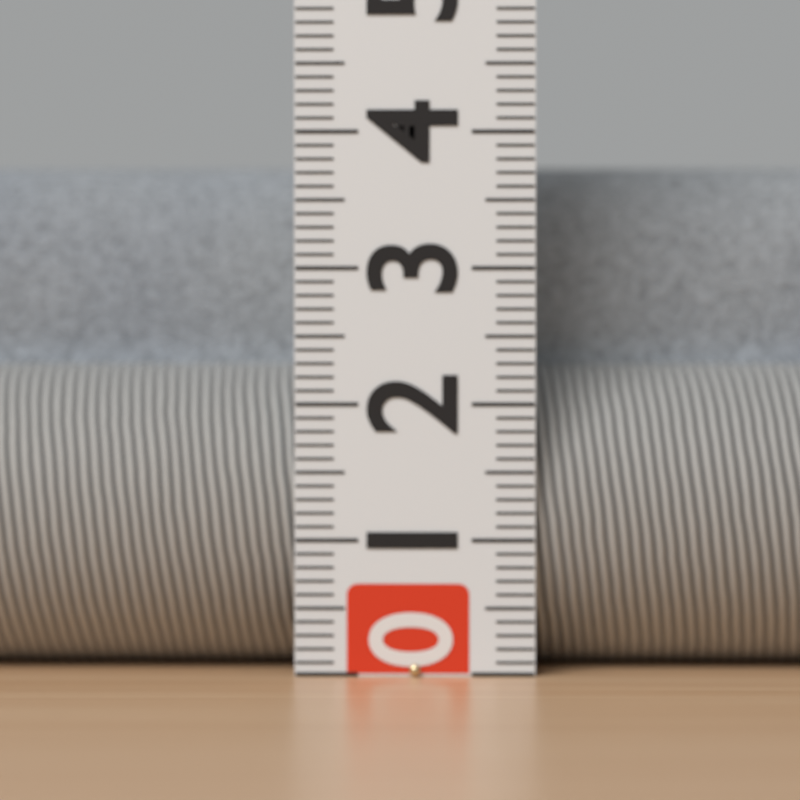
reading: 3.8 (no unit)
